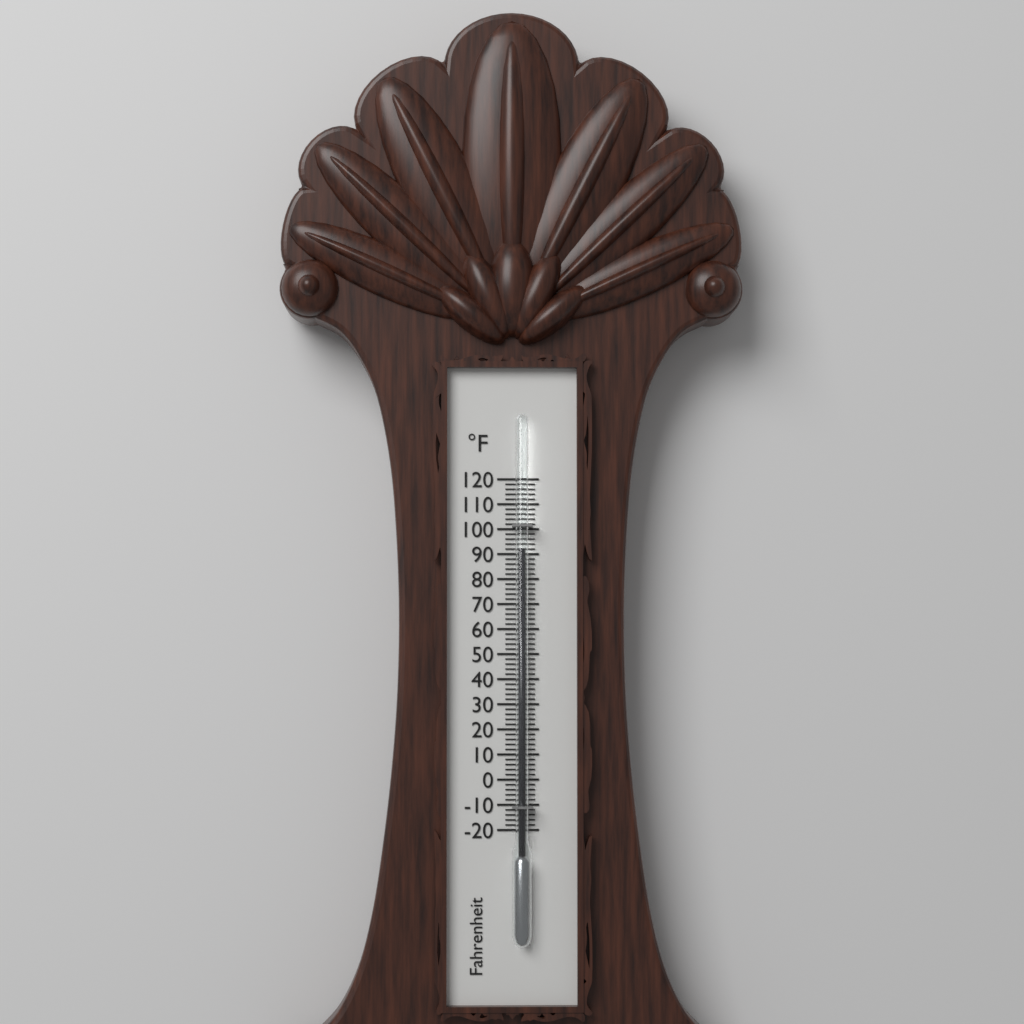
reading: 92 °F
